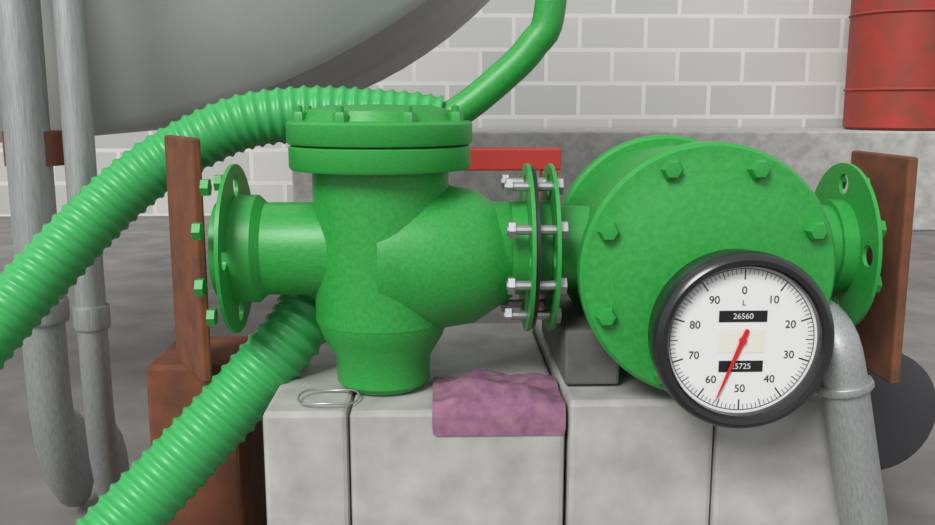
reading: 56 L
